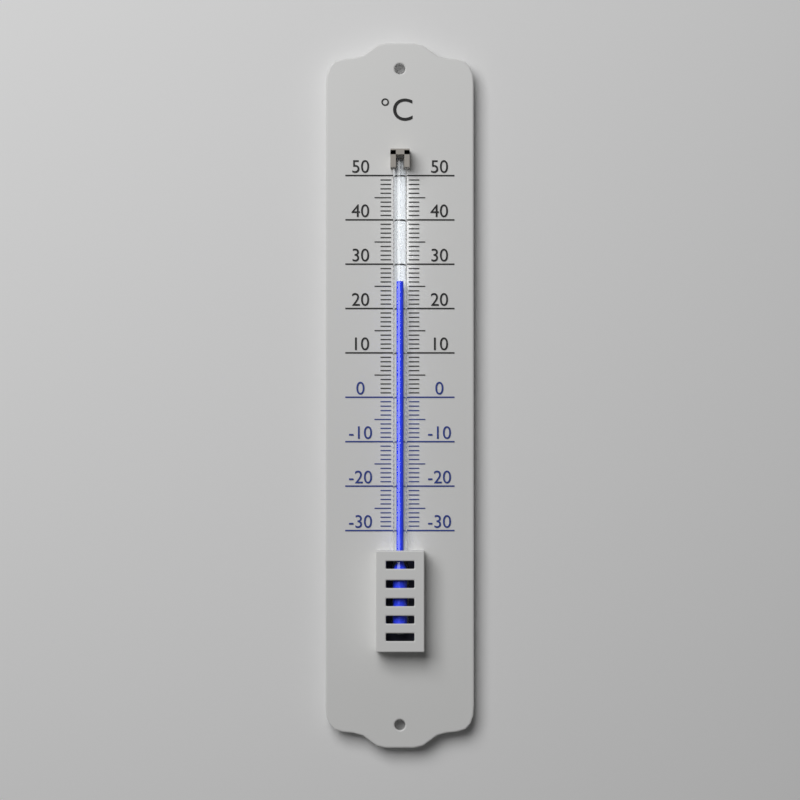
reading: 26 °C
